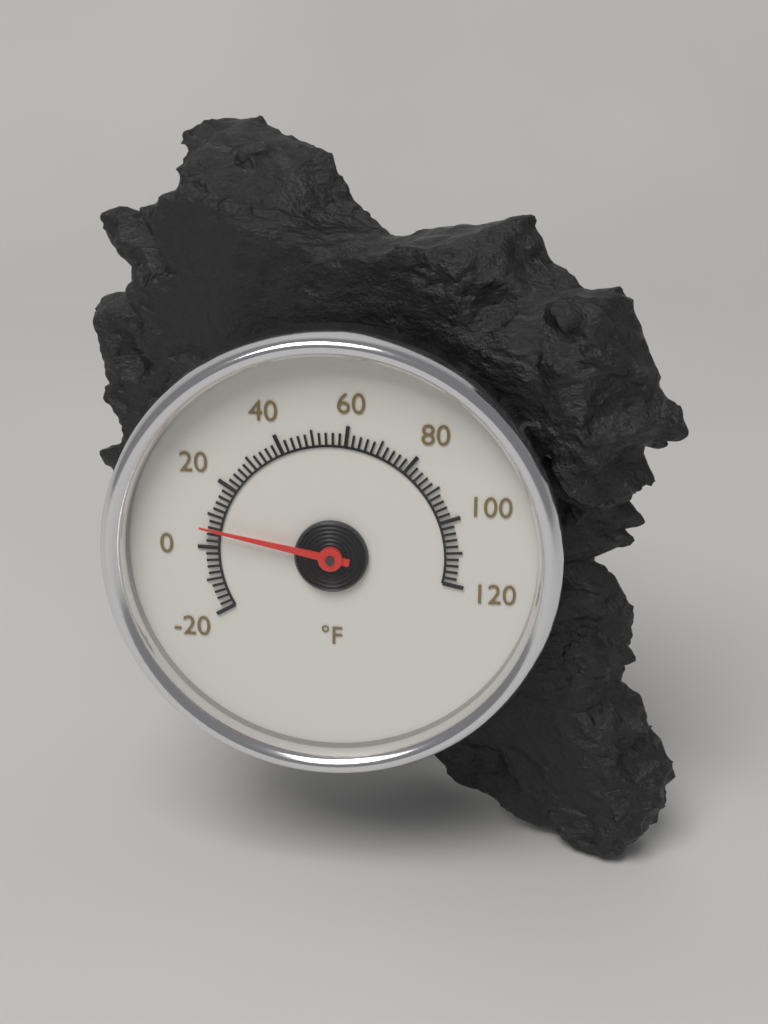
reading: 6 °F
